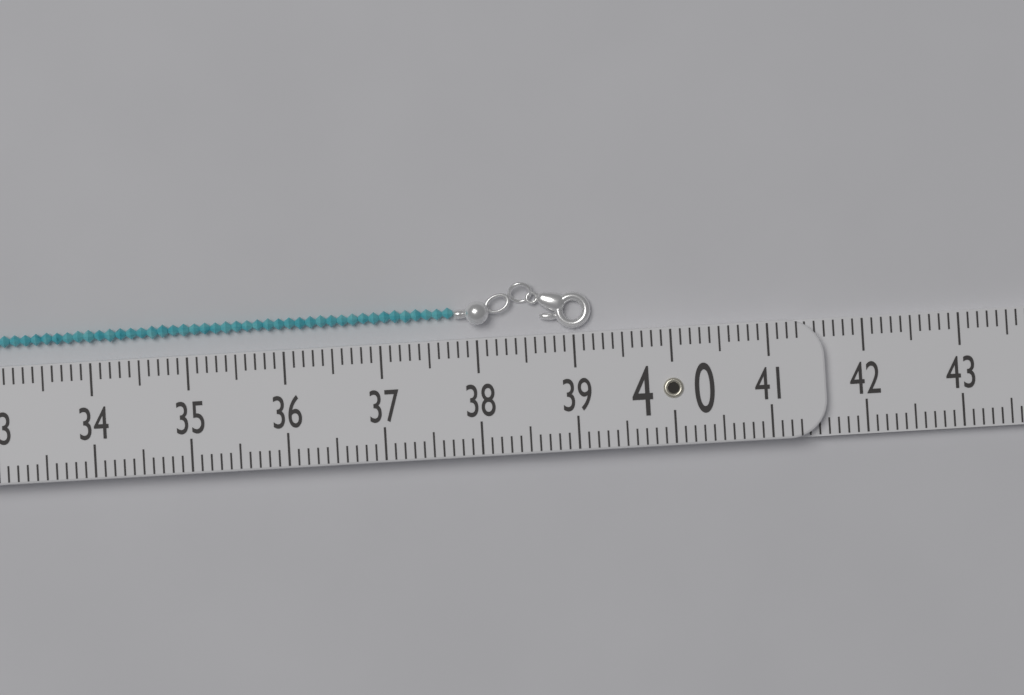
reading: 39.2 (no unit)
